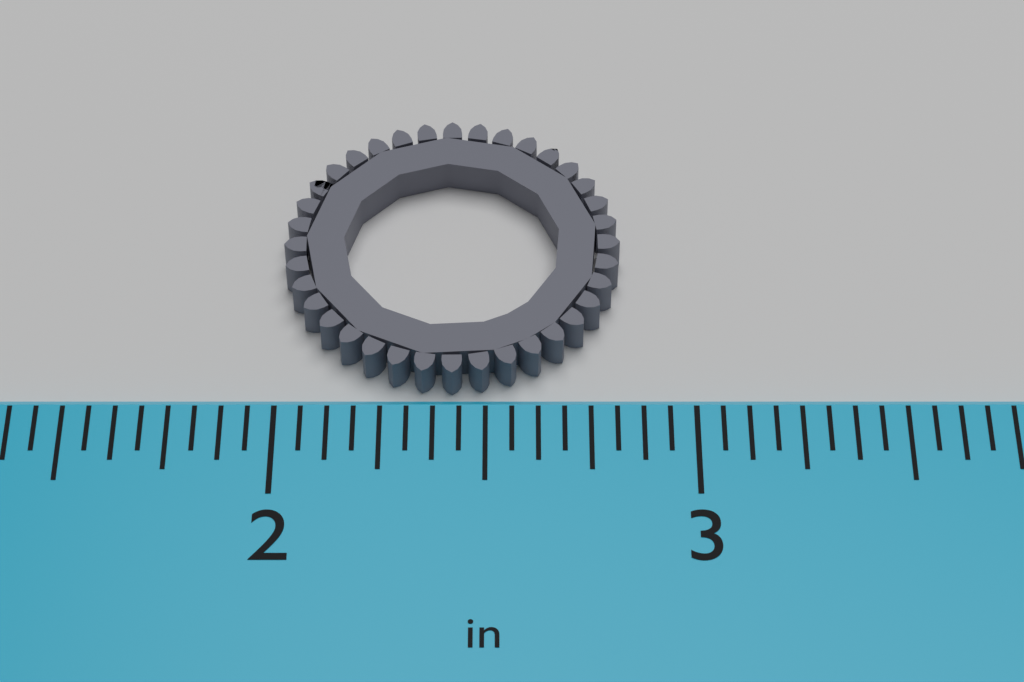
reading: 2.8300 in
